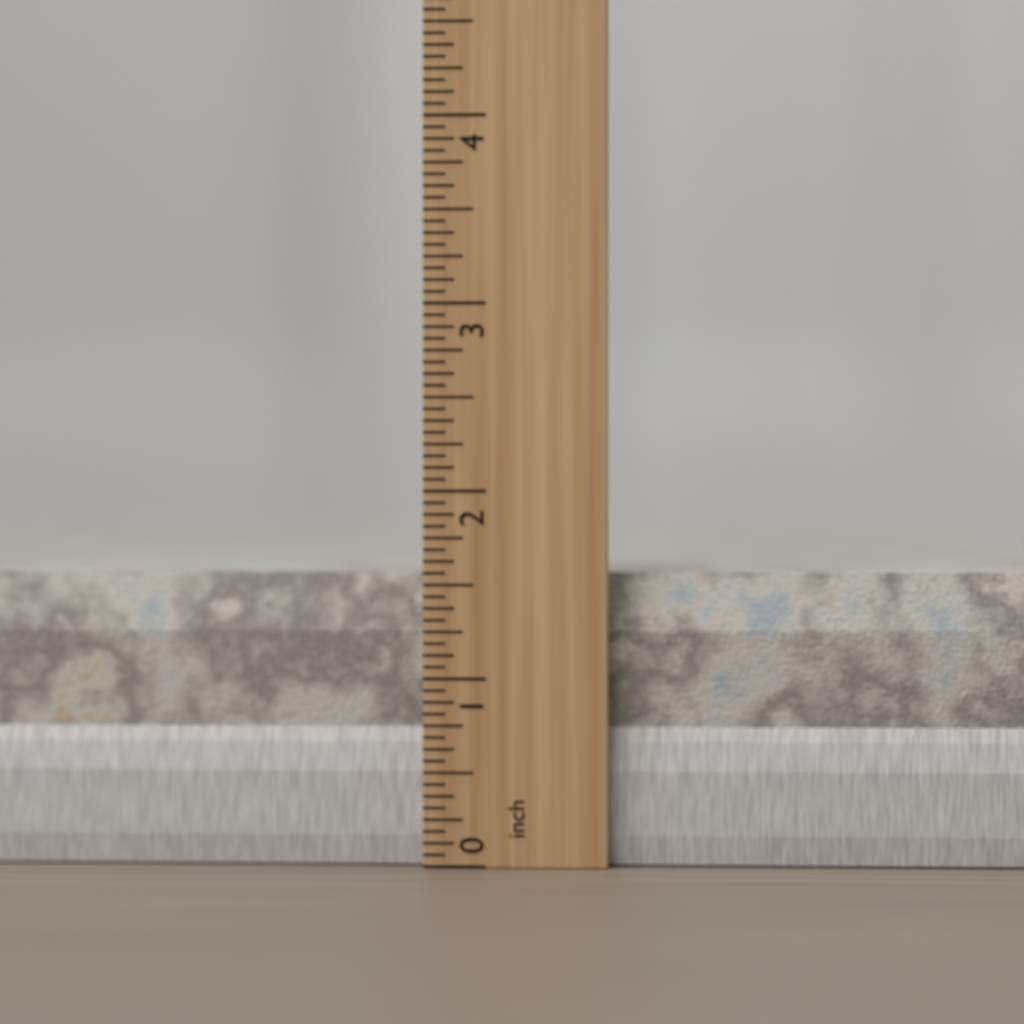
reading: 1.5625 inch
